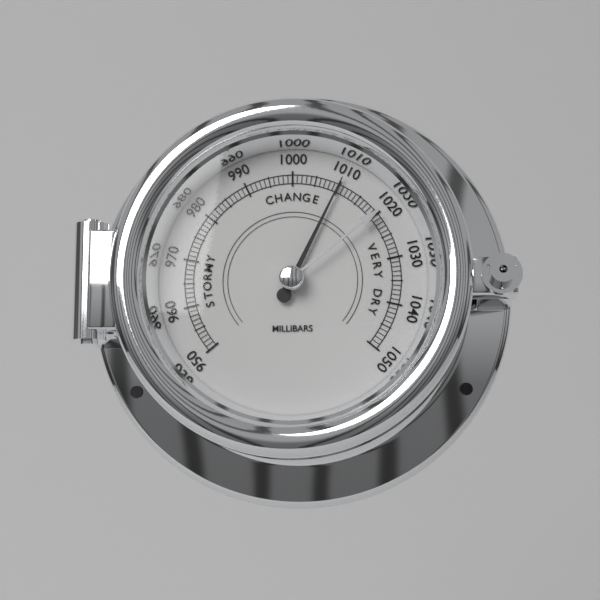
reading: 1010 mbar
